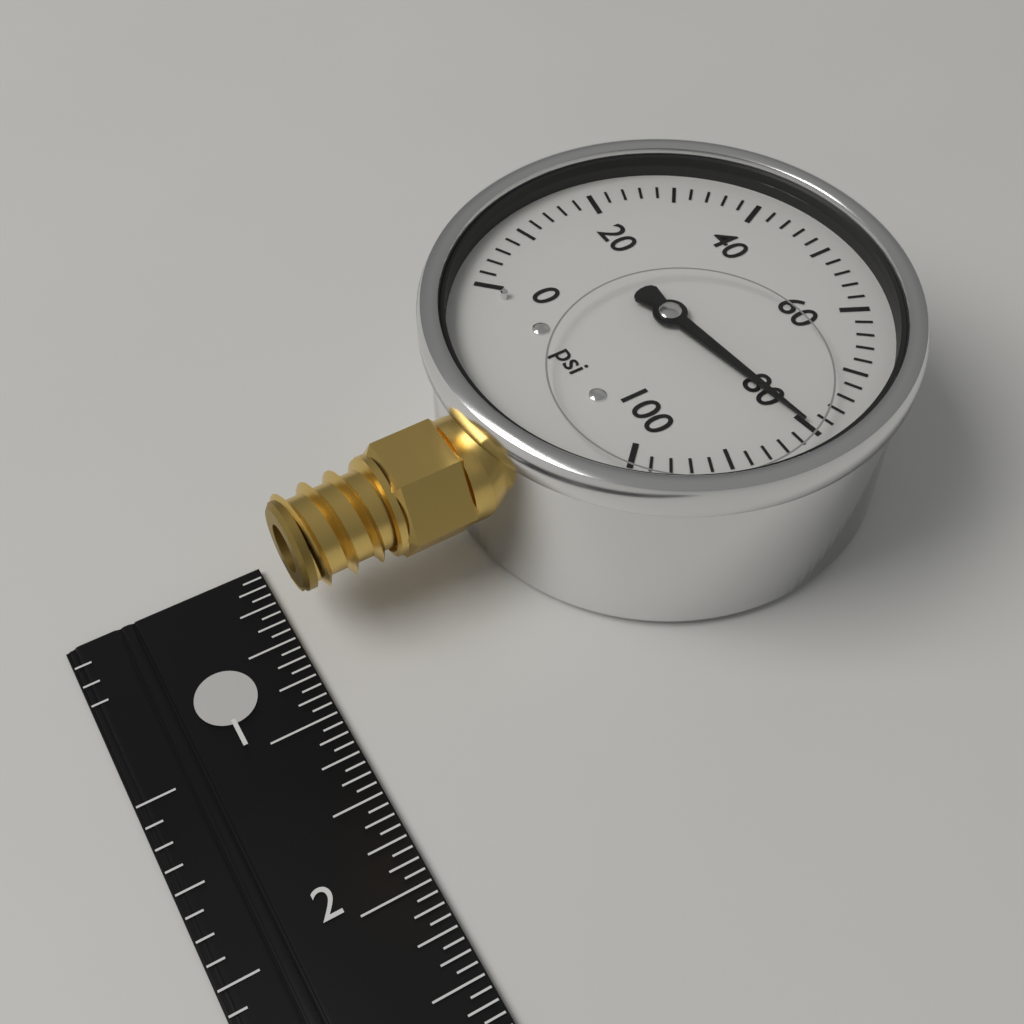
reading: 80 psi
